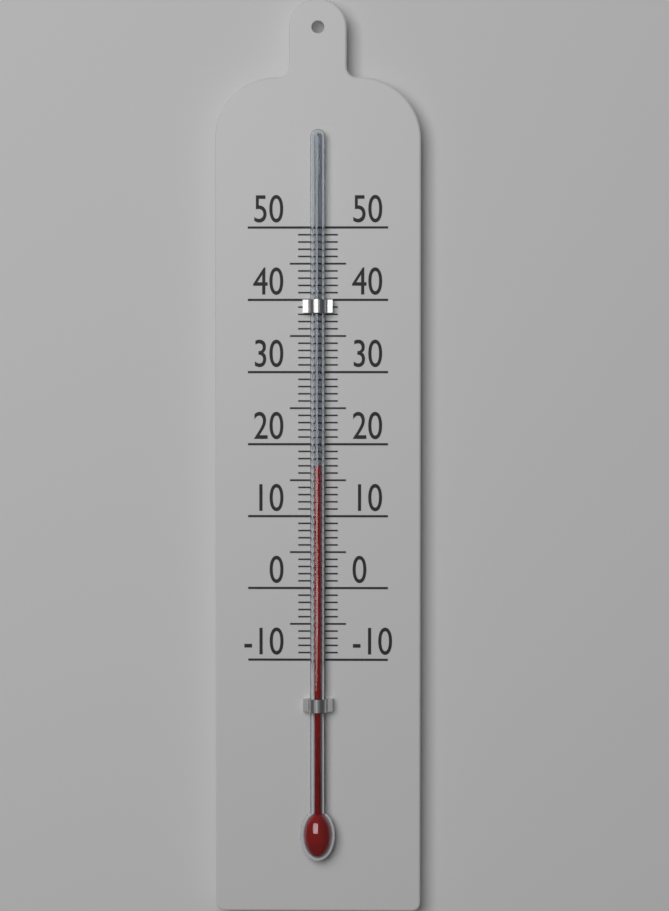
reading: 17 (no unit)
